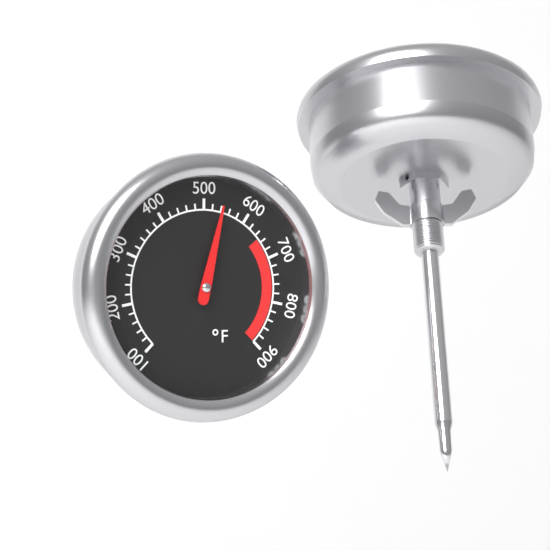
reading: 540 °F
